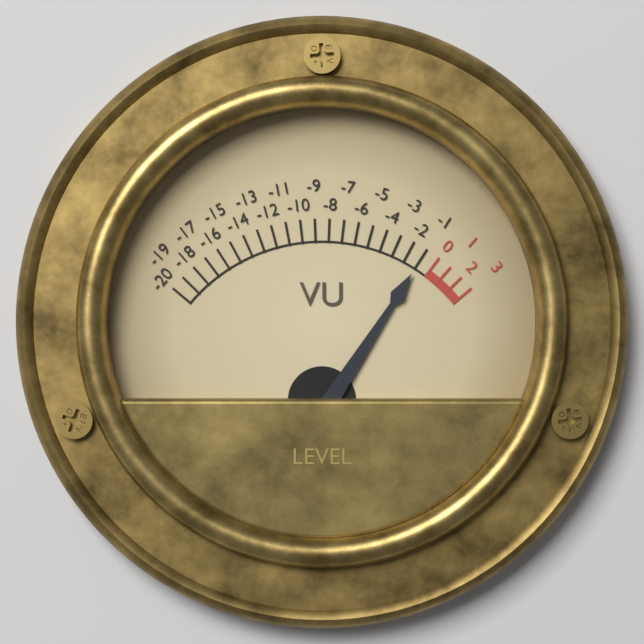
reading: -1 VU
